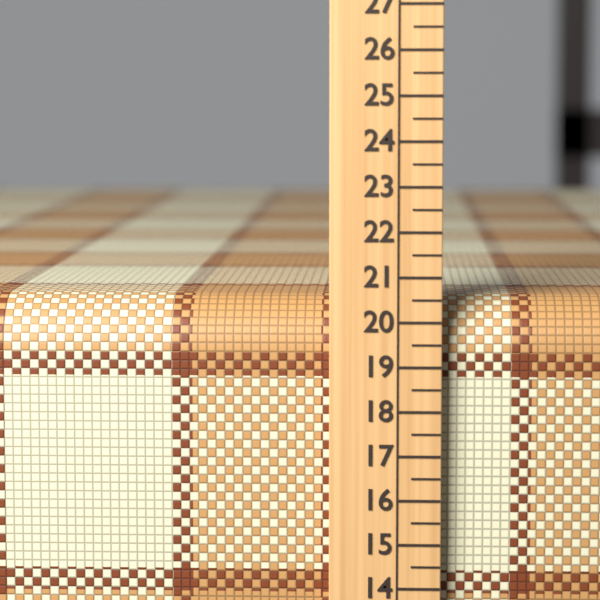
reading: 20.5 (no unit)
